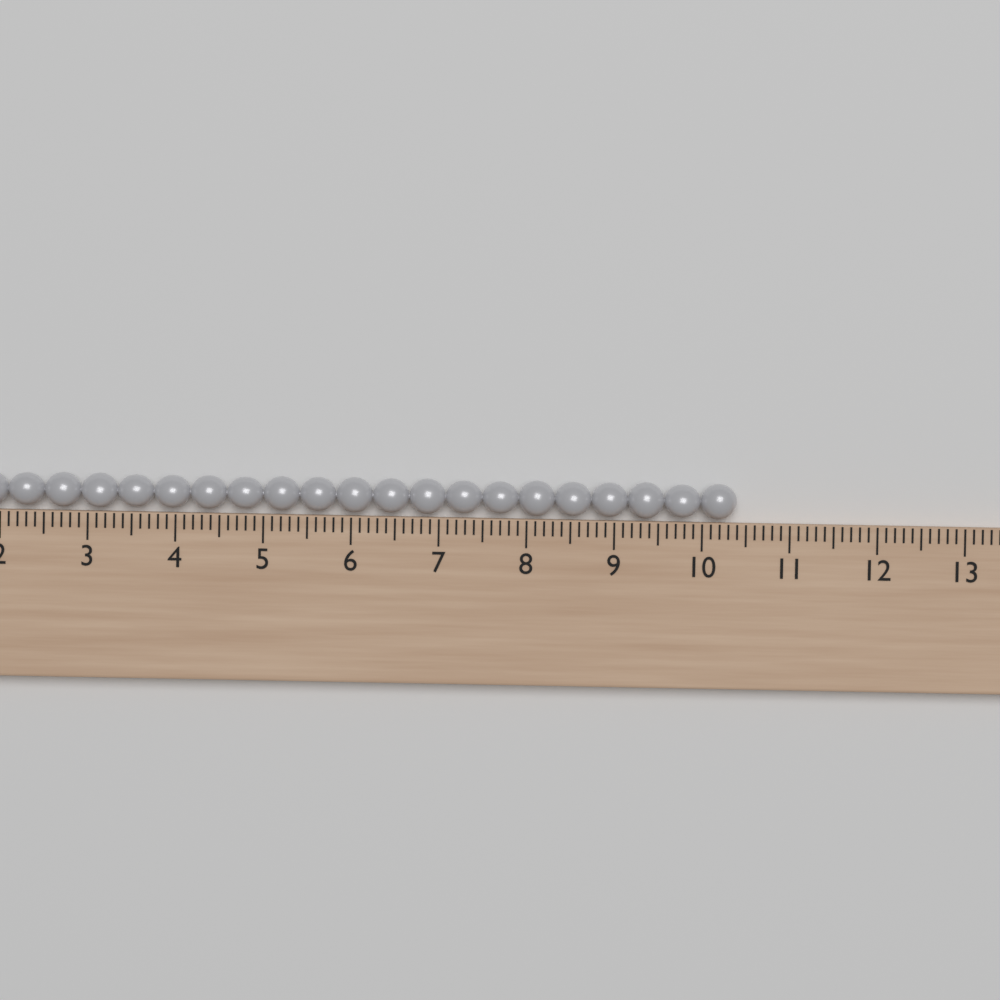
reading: 10.4 (no unit)
